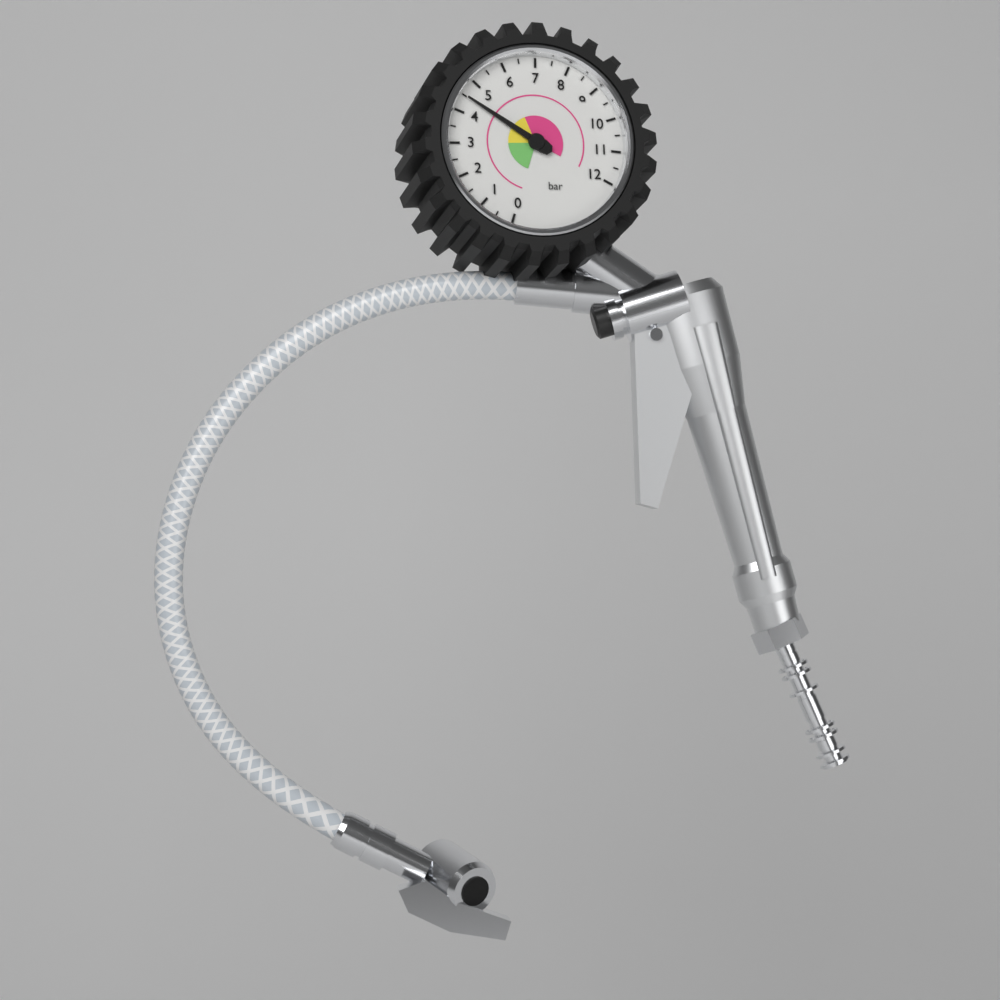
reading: 4.5 bar
